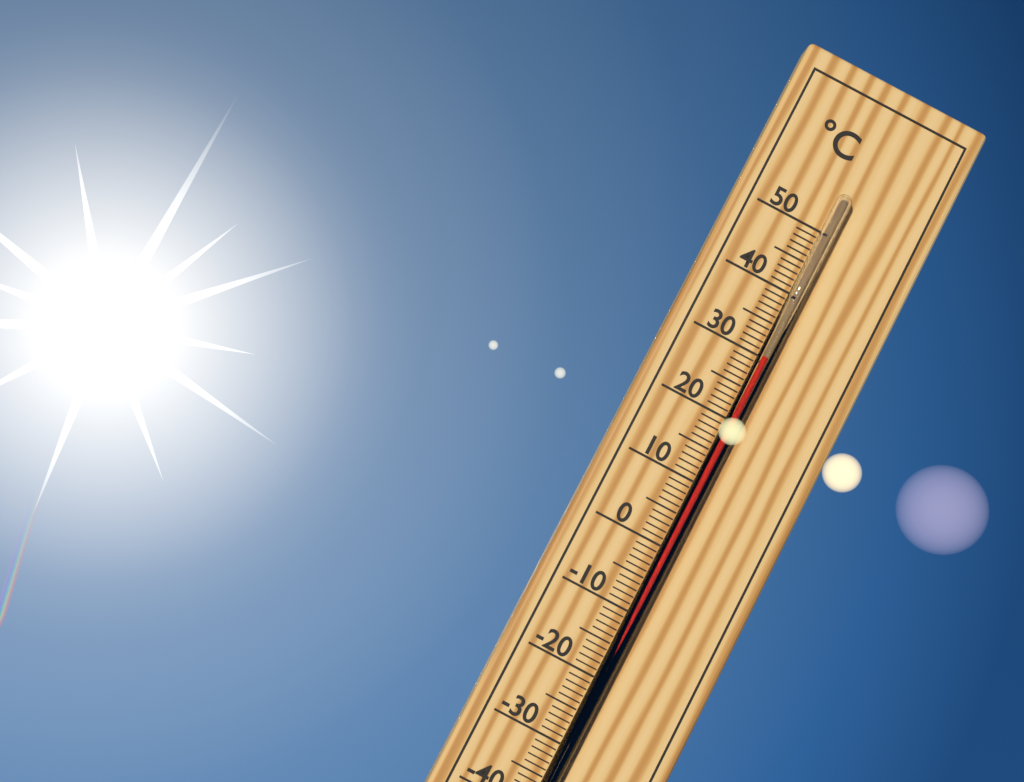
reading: 30 °C
